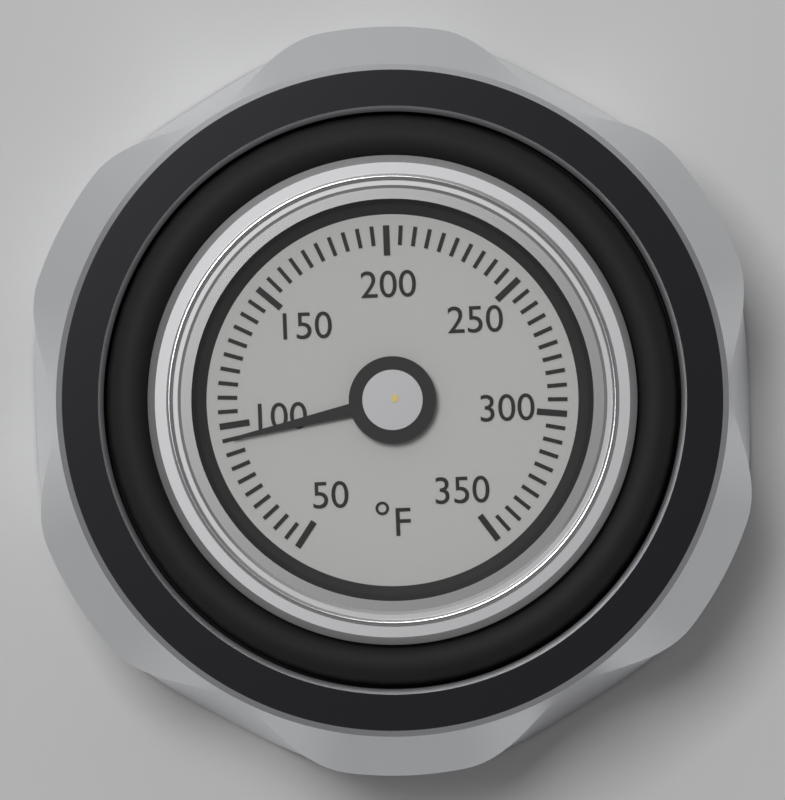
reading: 95 °F
